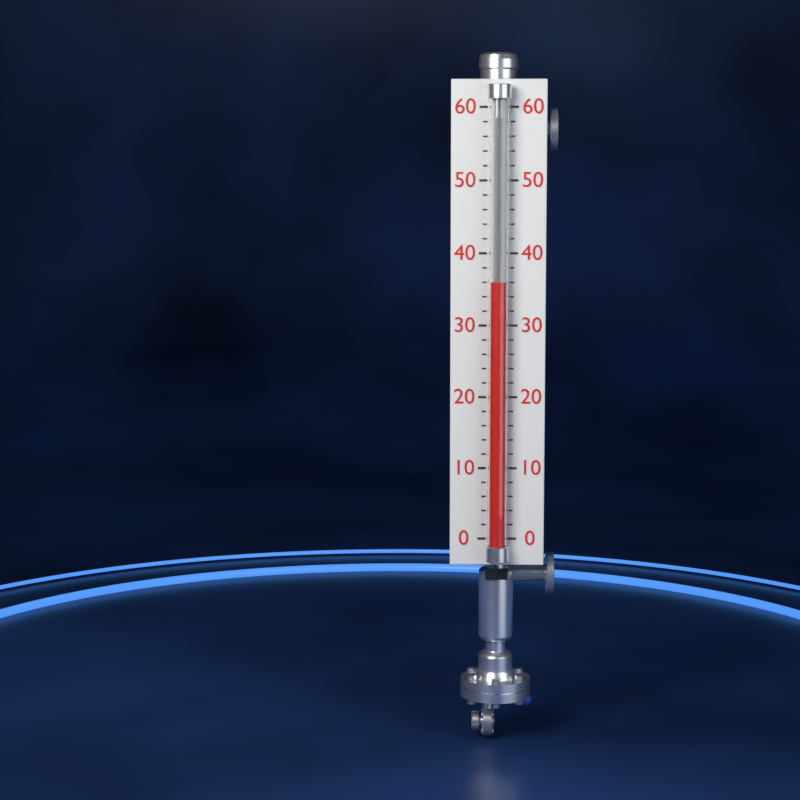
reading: 36 (no unit)
